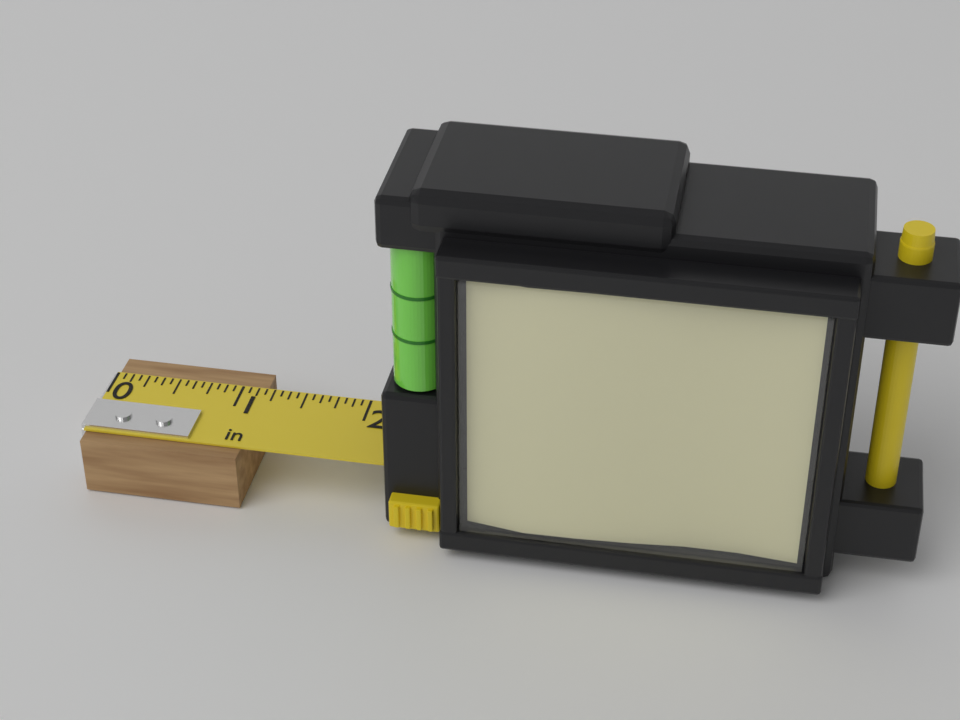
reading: 1.1875 in
